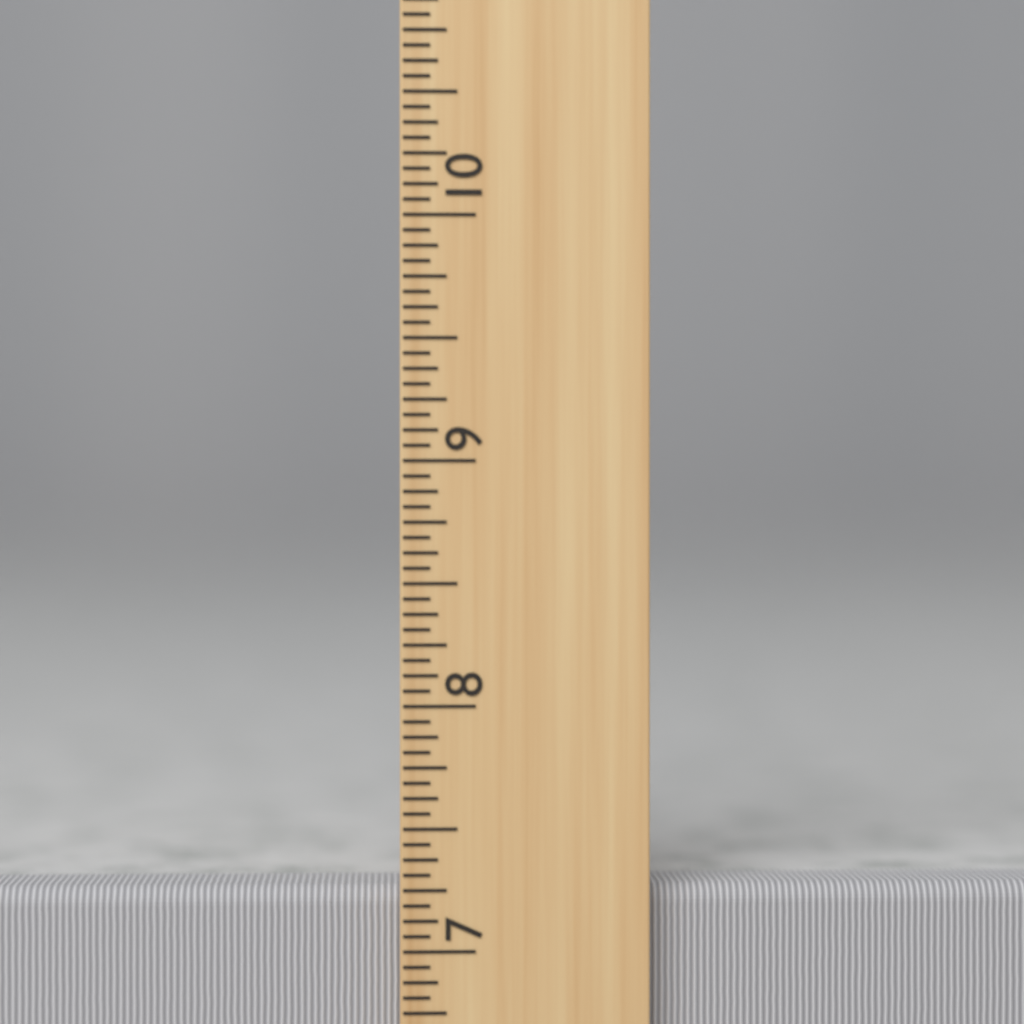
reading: 7.2500 inch
